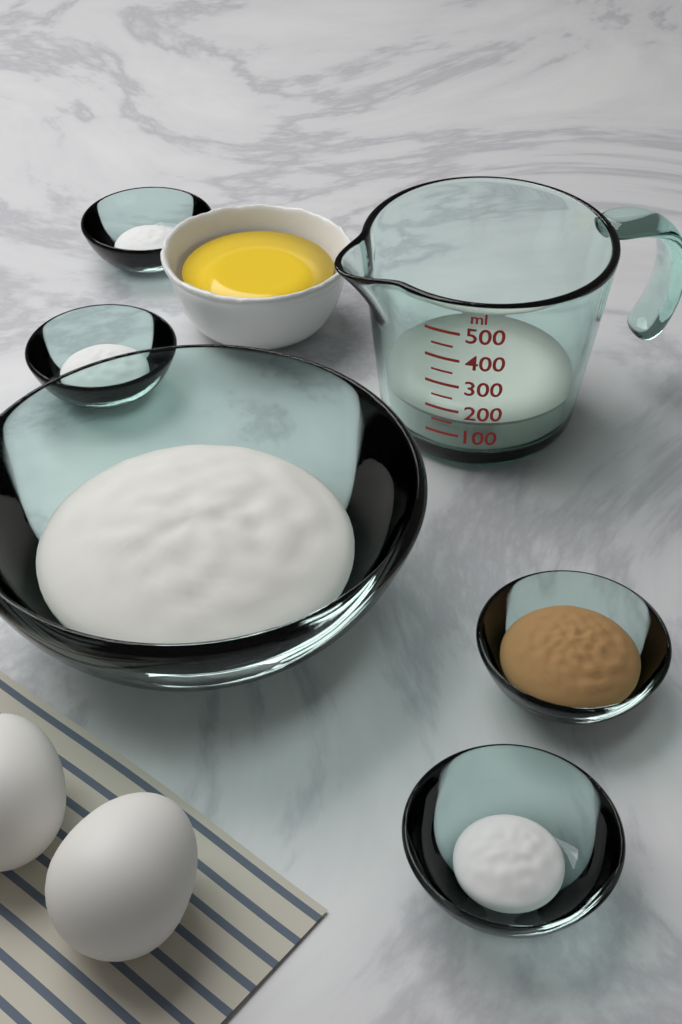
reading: 150 ml
